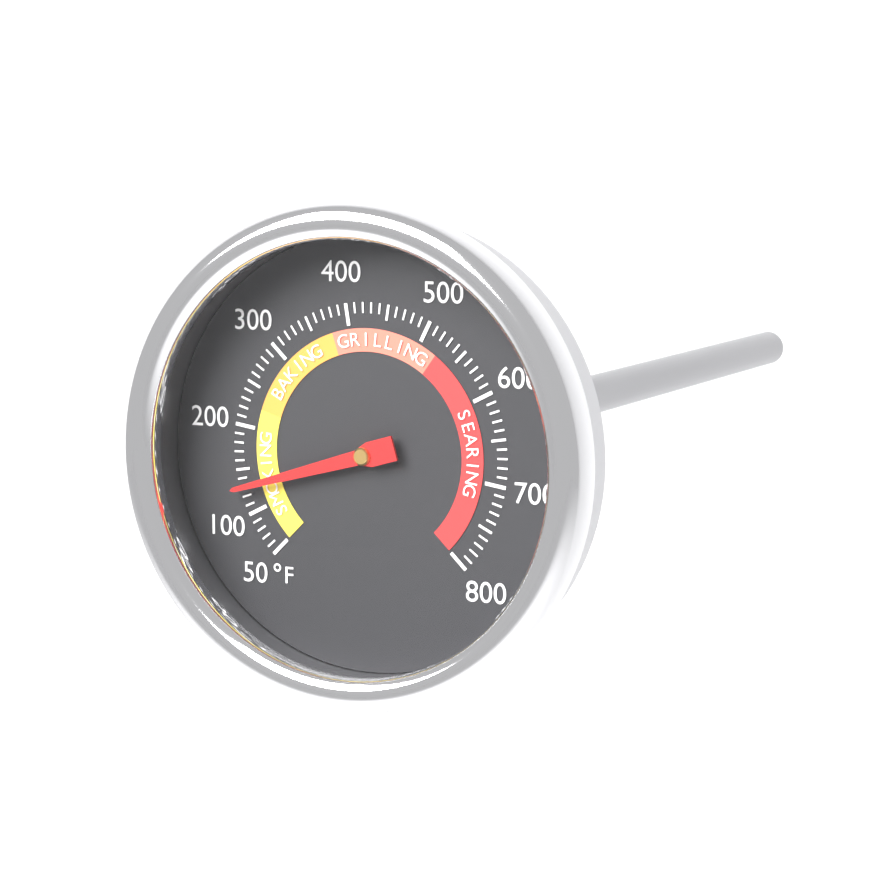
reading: 130 °F
